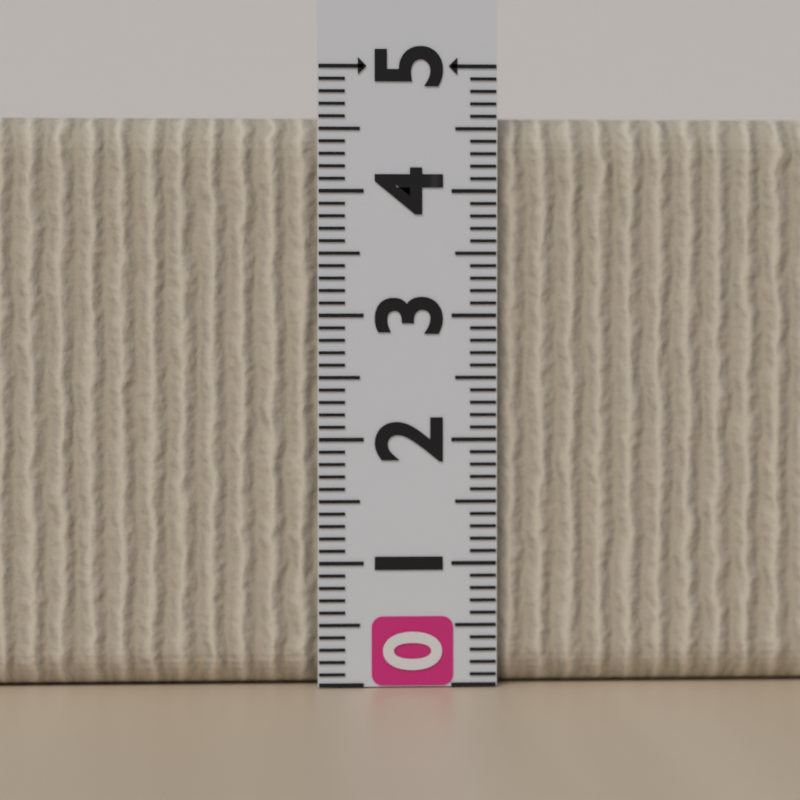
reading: 4.6 (no unit)
